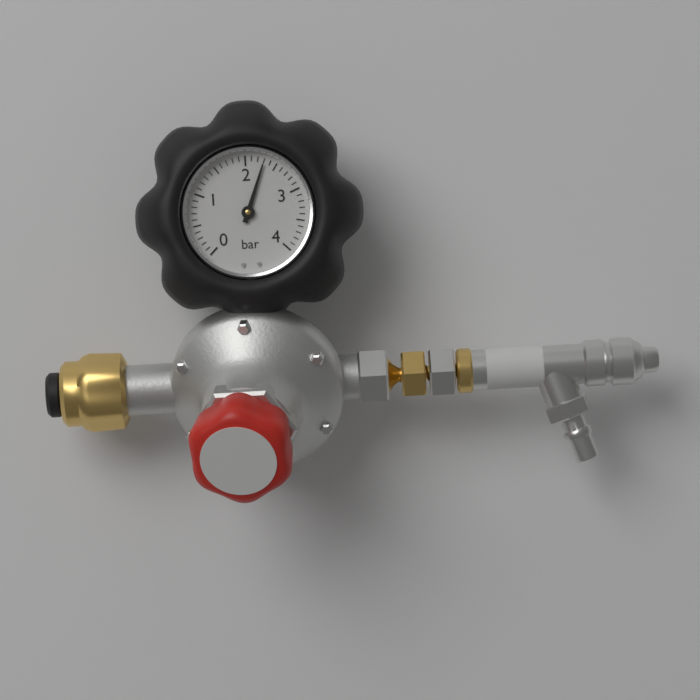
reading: 2.3 bar
